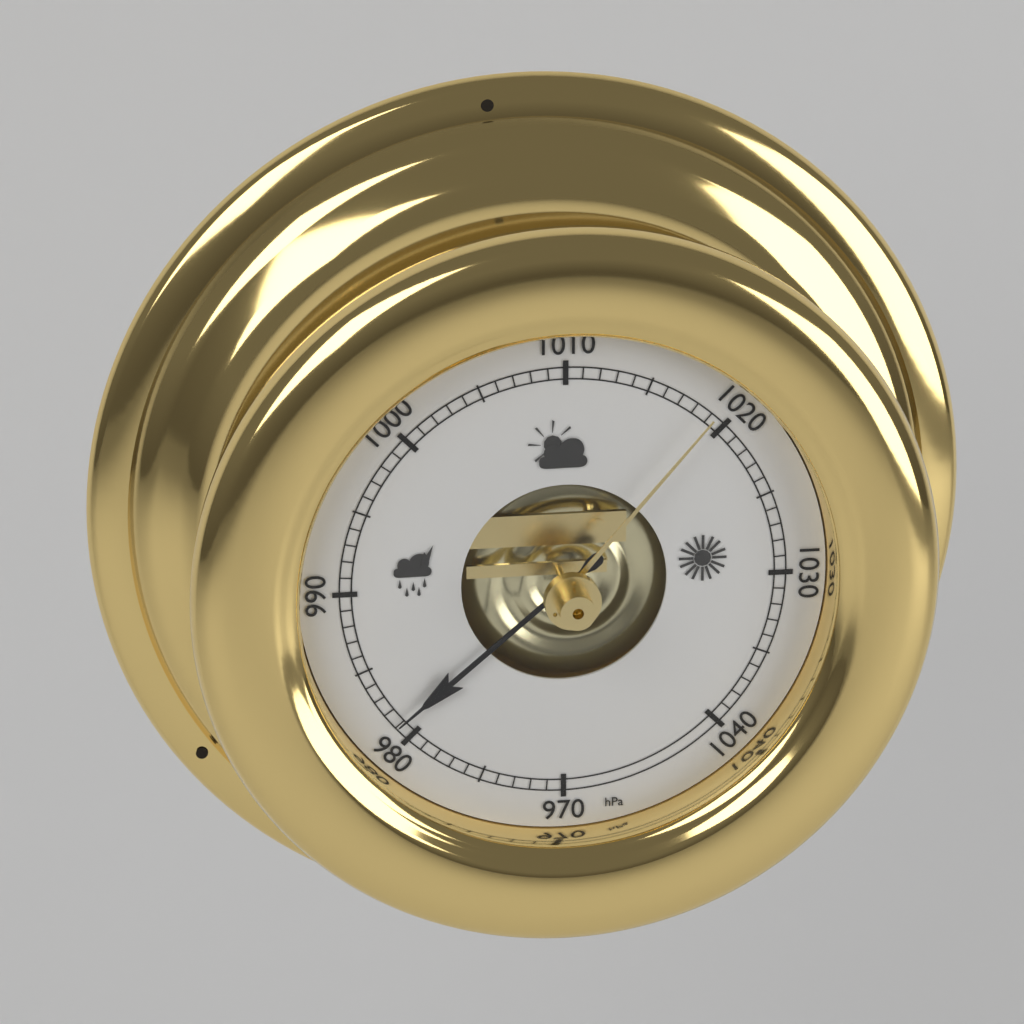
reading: 981 hPa
